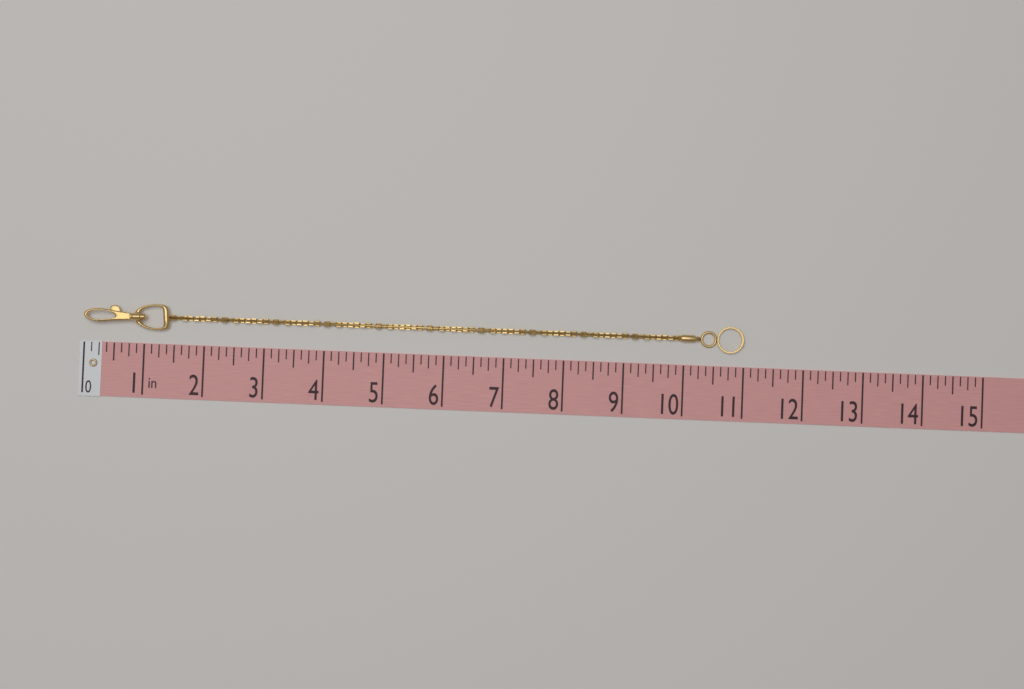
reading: 11.000 in
